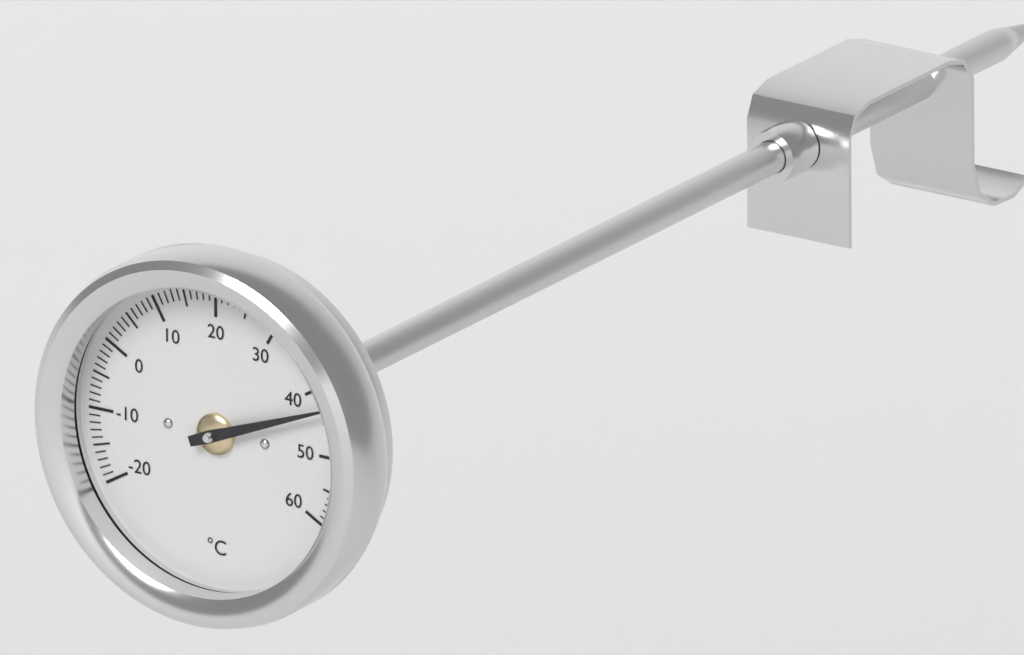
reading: 43 °C
